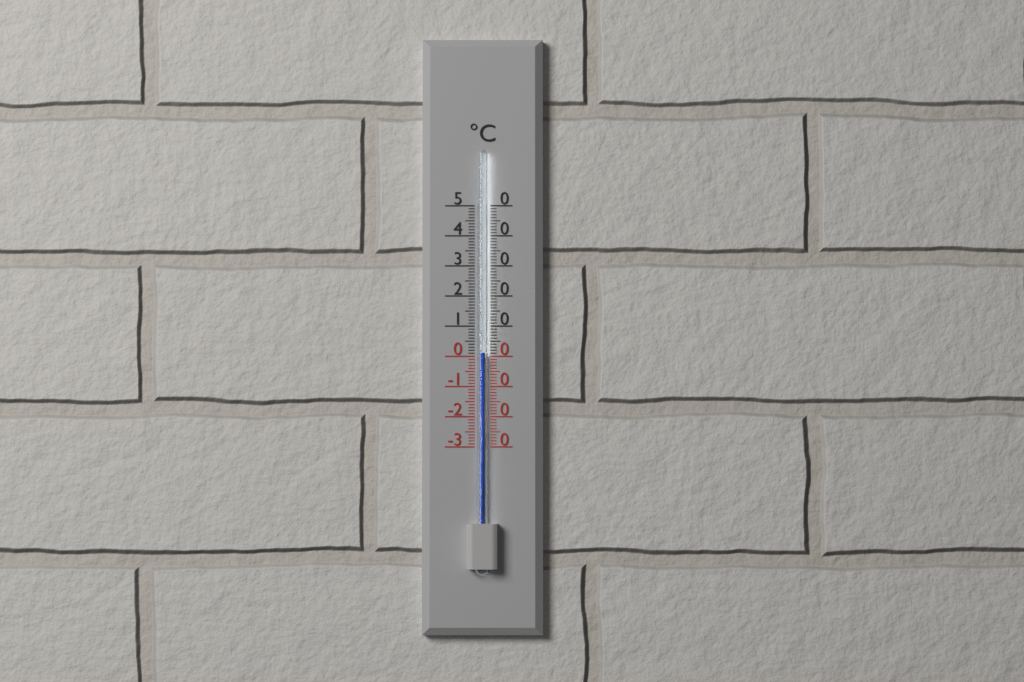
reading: 1 °C
